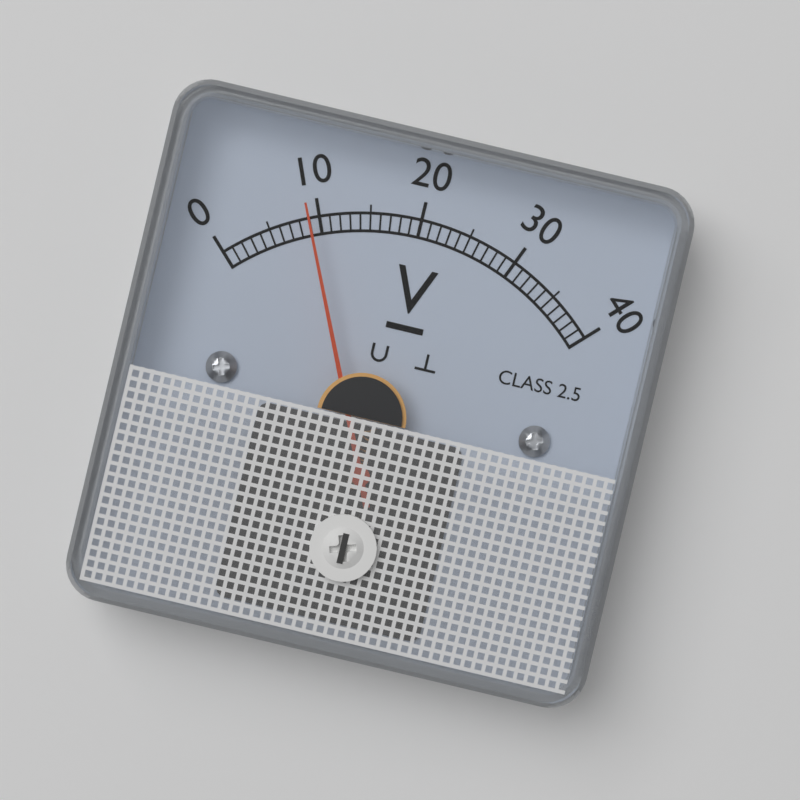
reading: 9 V
